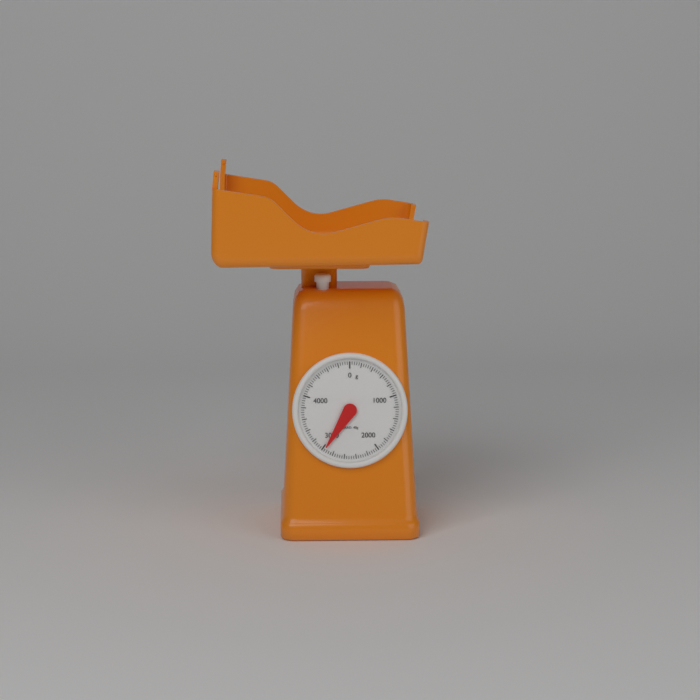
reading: 2960 g
